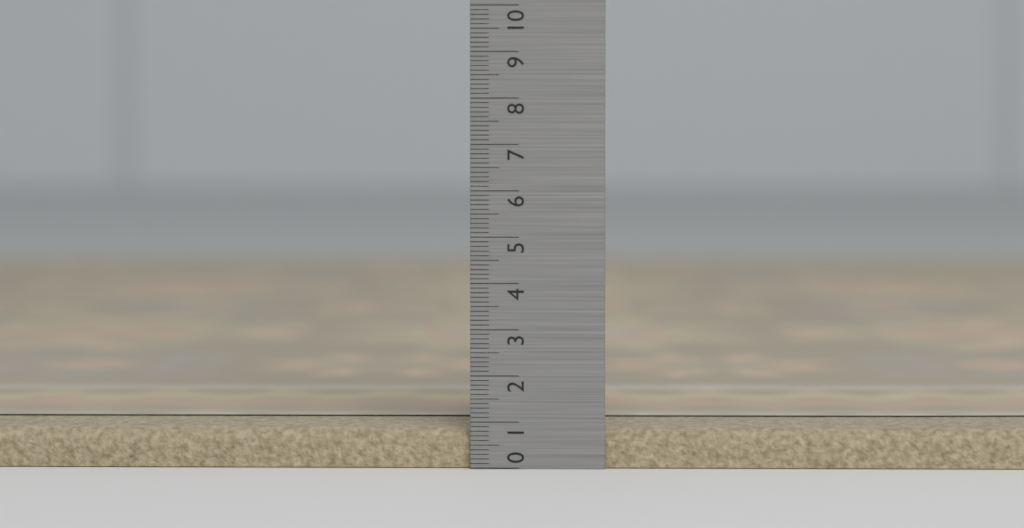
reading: 0.9 (no unit)
